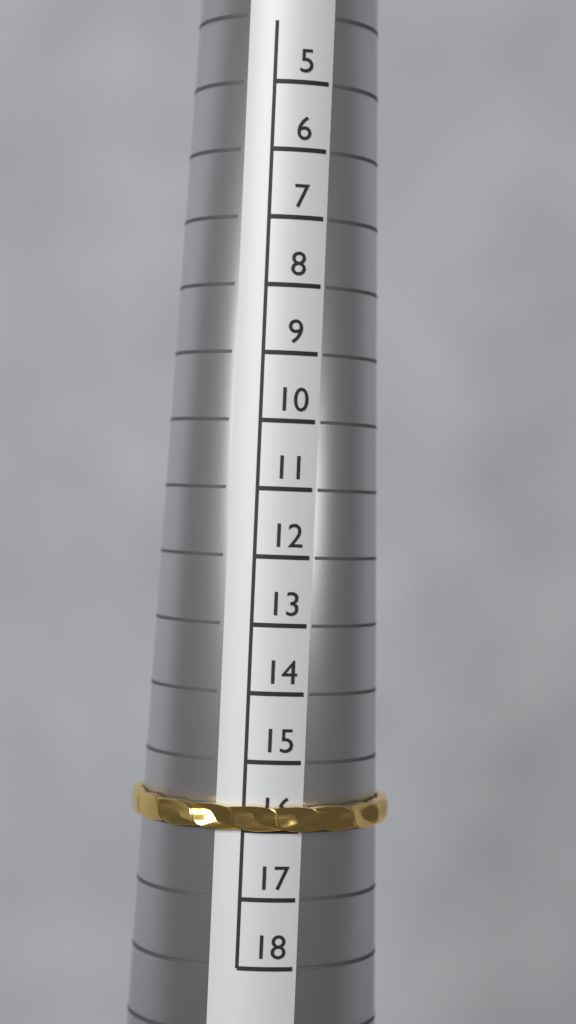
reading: 16 (no unit)
